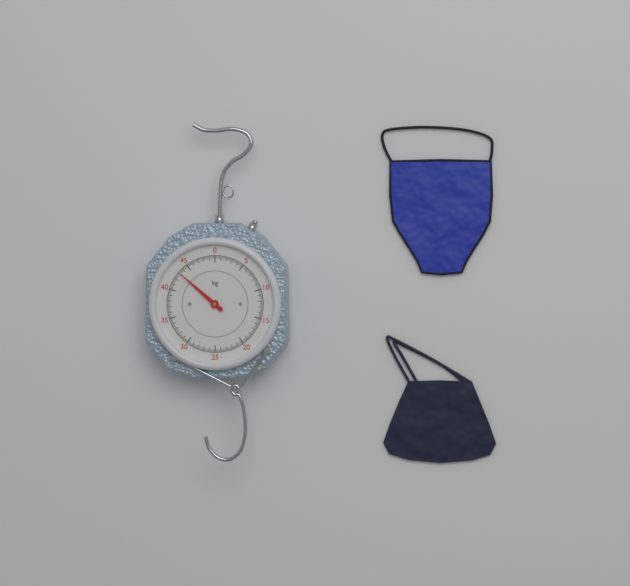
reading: 43.2 kg
